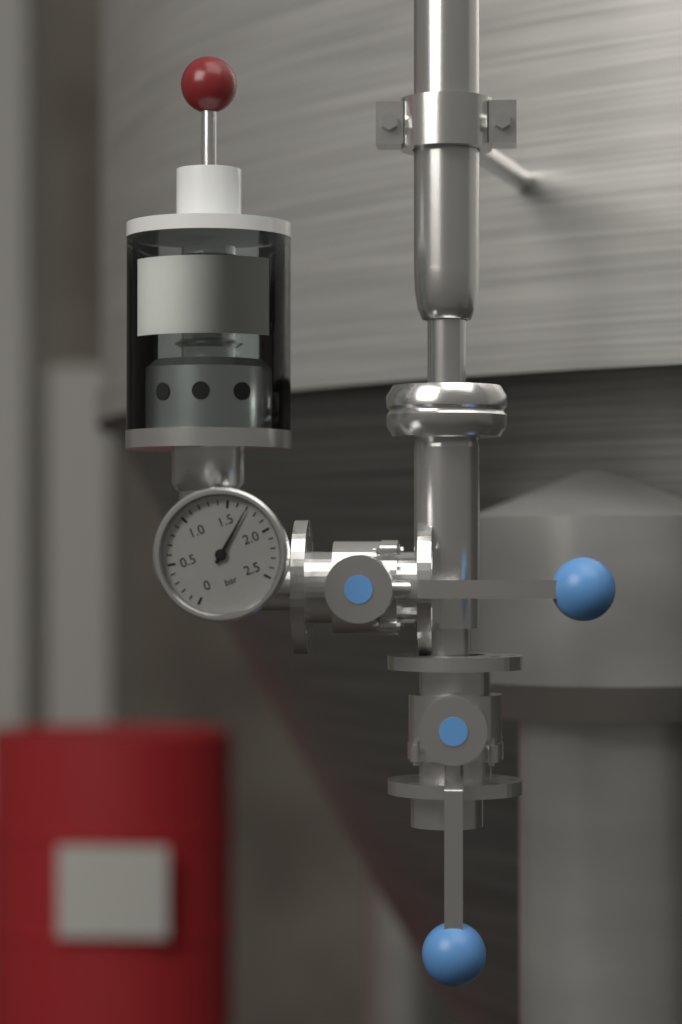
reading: 1.7 bar
